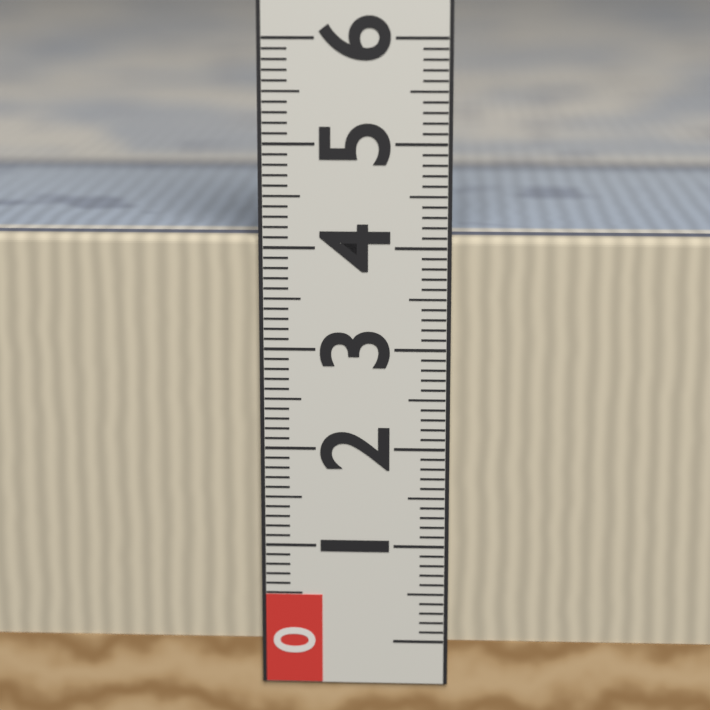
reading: 4.1 (no unit)
